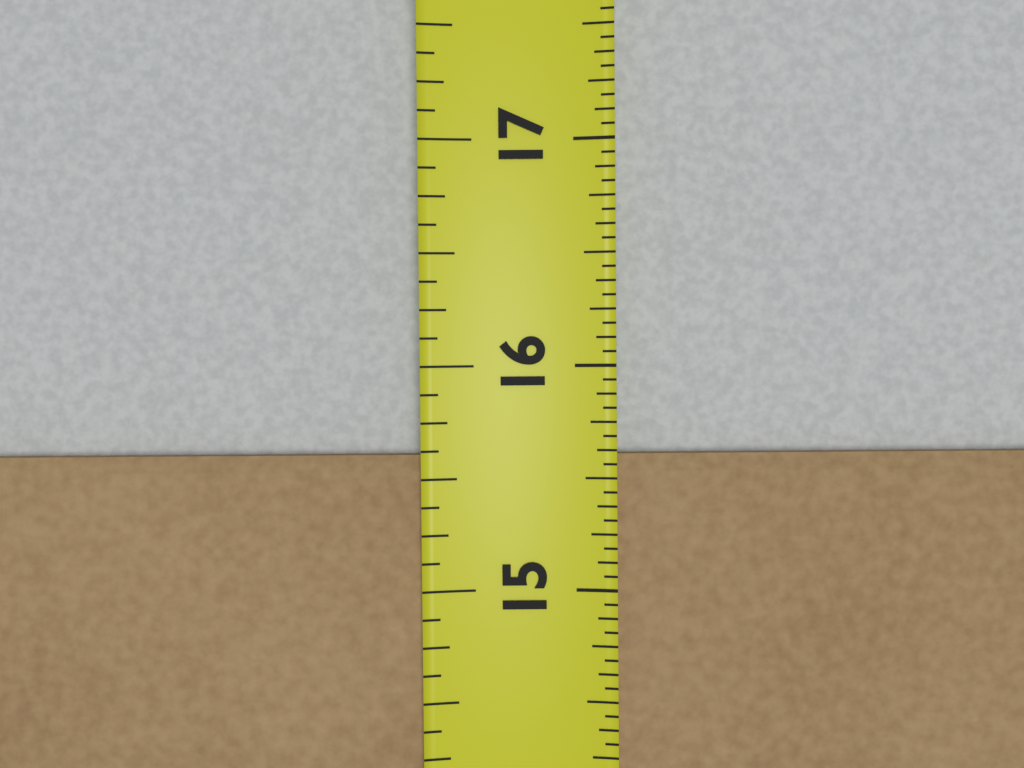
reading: 15.6250 in
